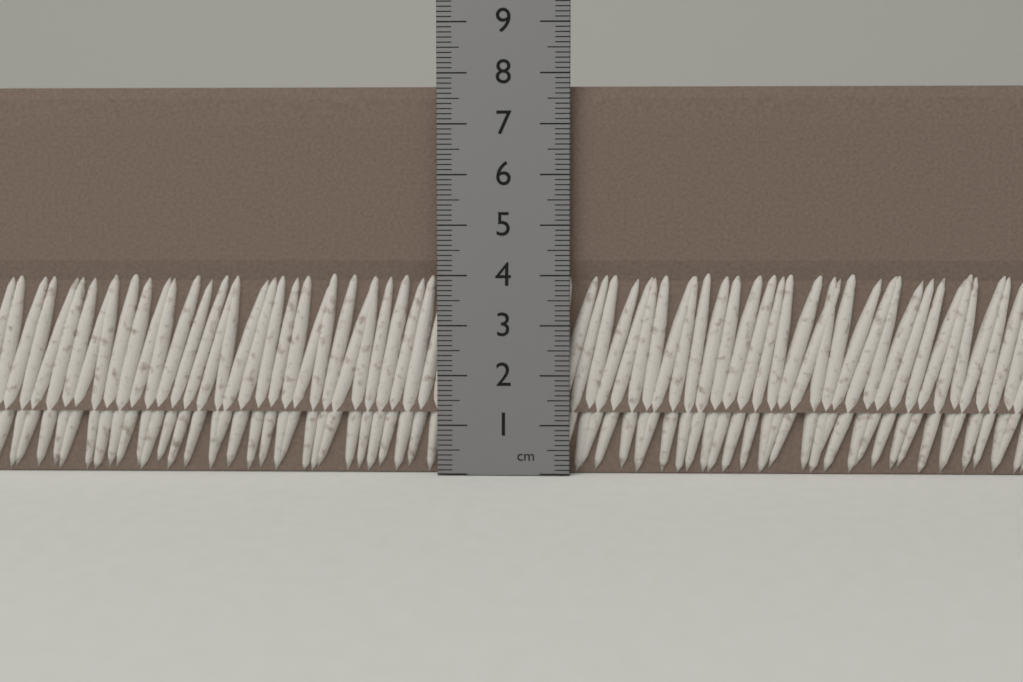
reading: 7.8 cm
